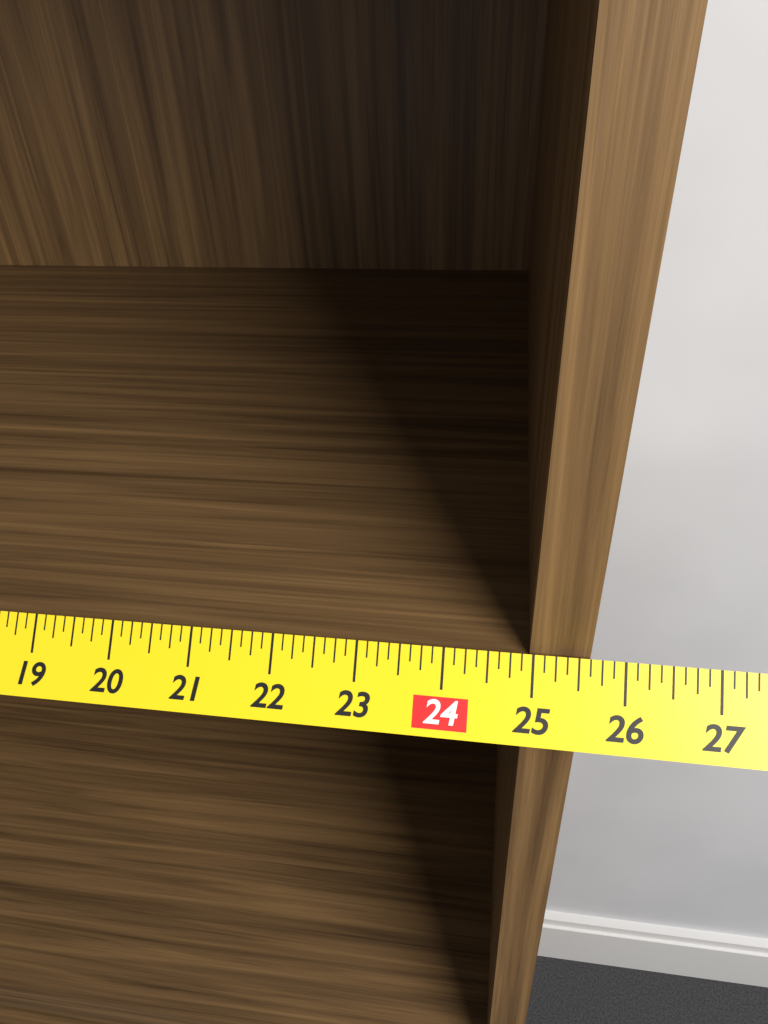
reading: 25.625 in
